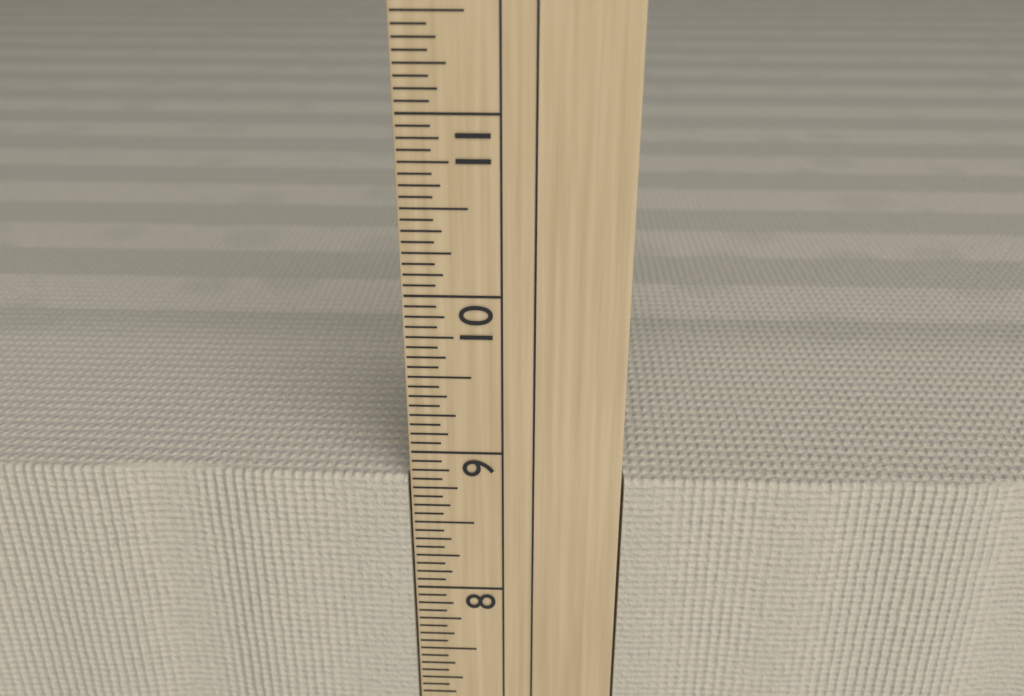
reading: 8.8125 in
